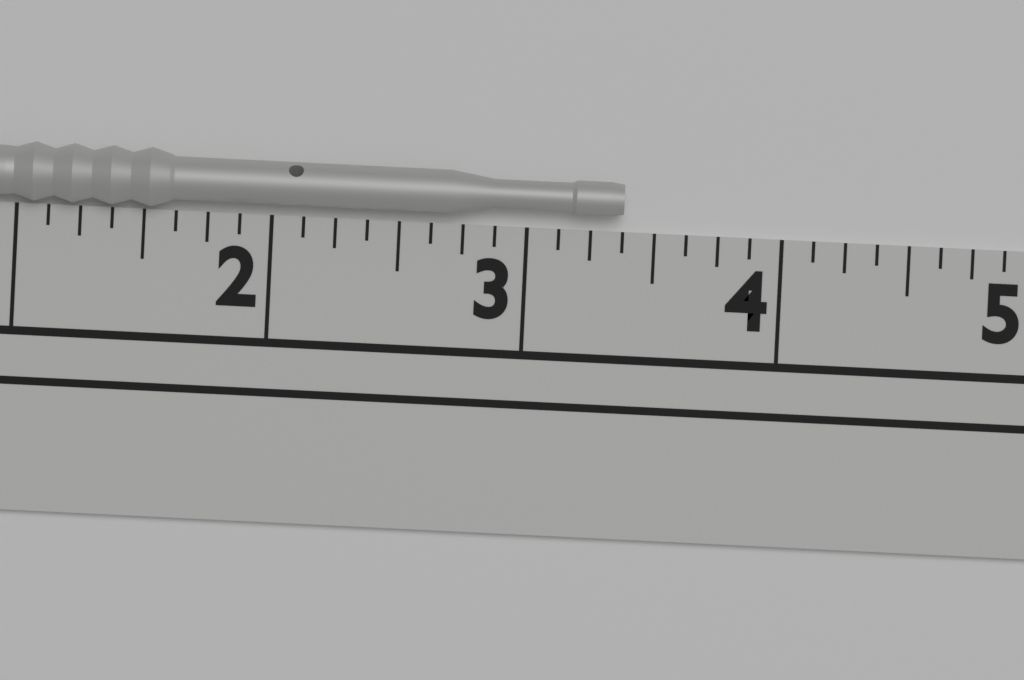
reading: 3.375 in
